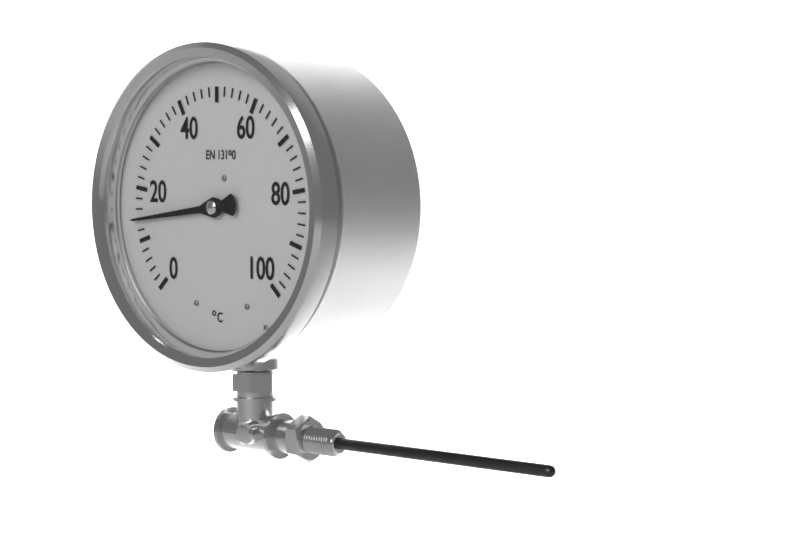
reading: 14 °C
